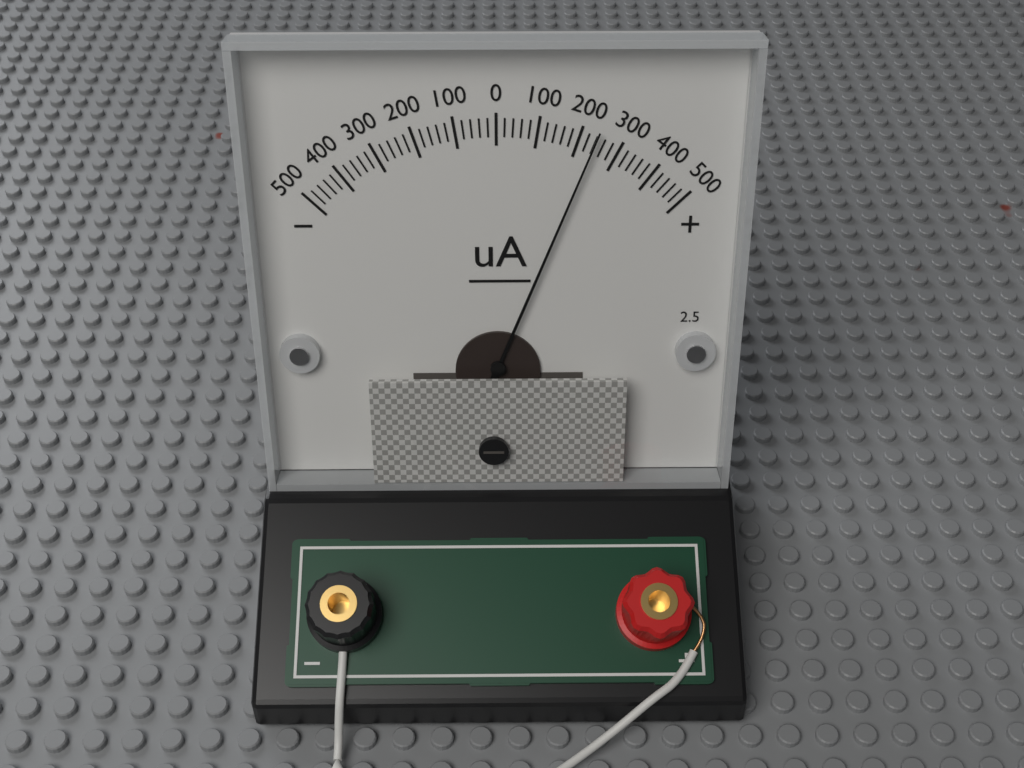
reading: 240 uA
